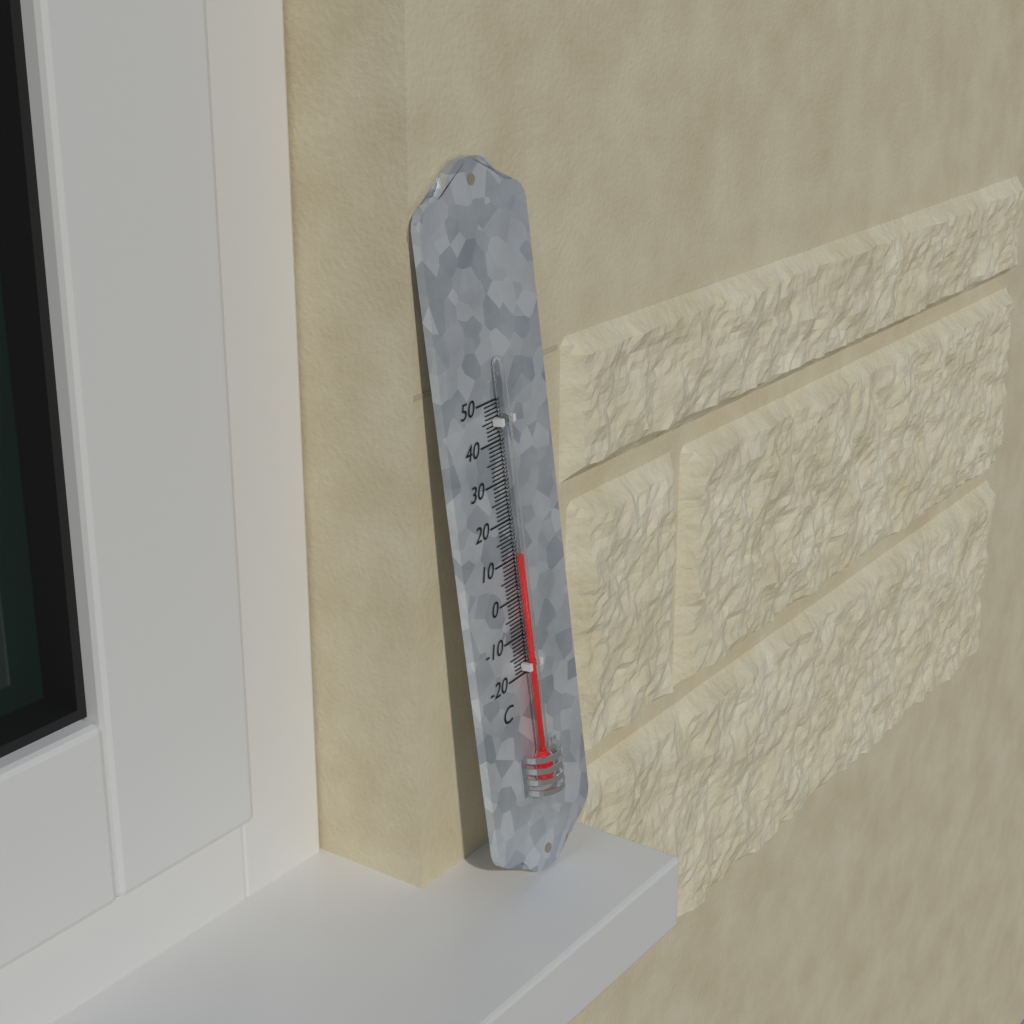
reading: 11 °C
